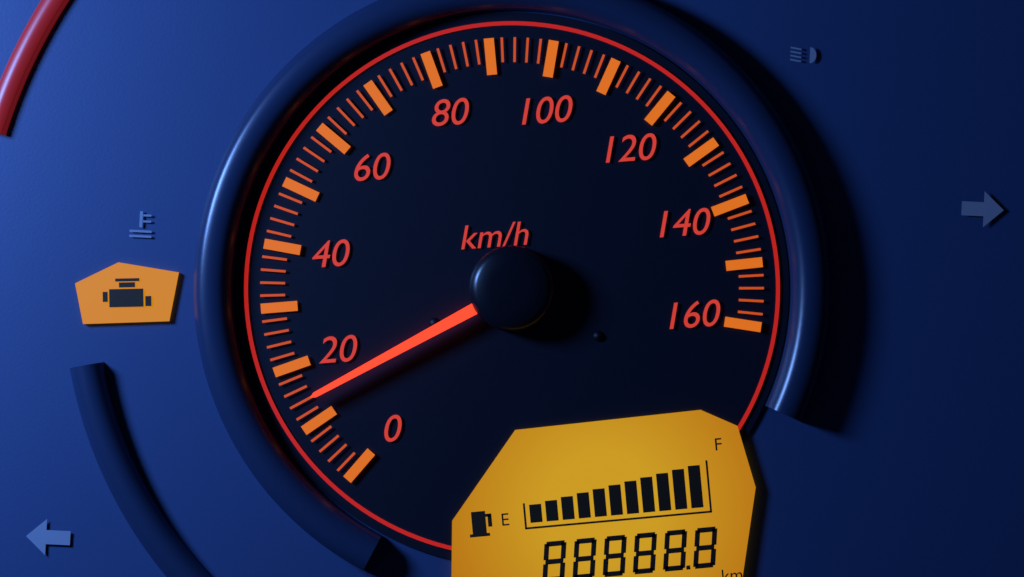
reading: 14 km/h
